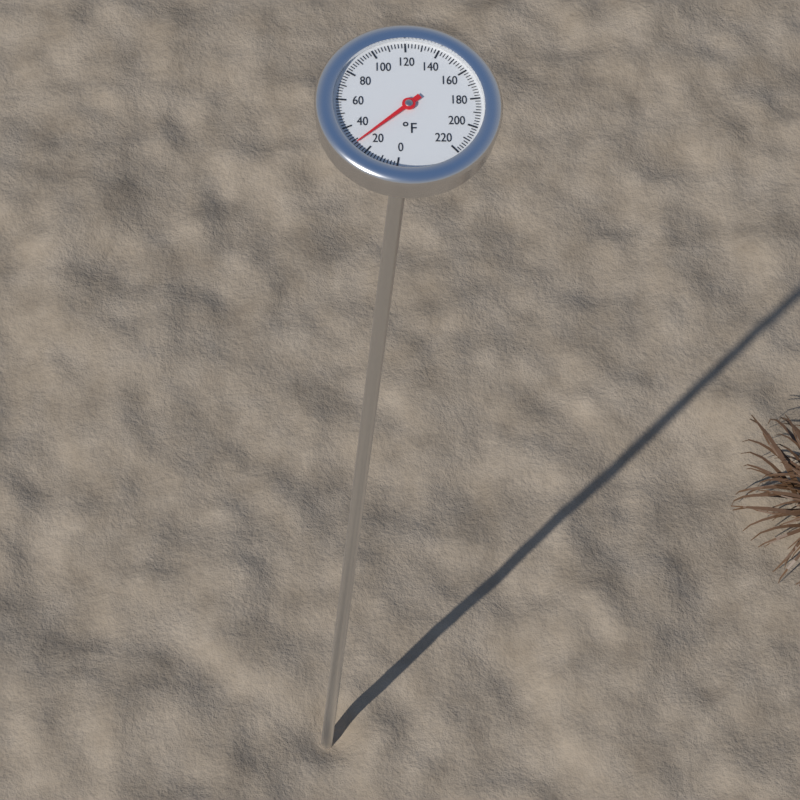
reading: 28 °F
